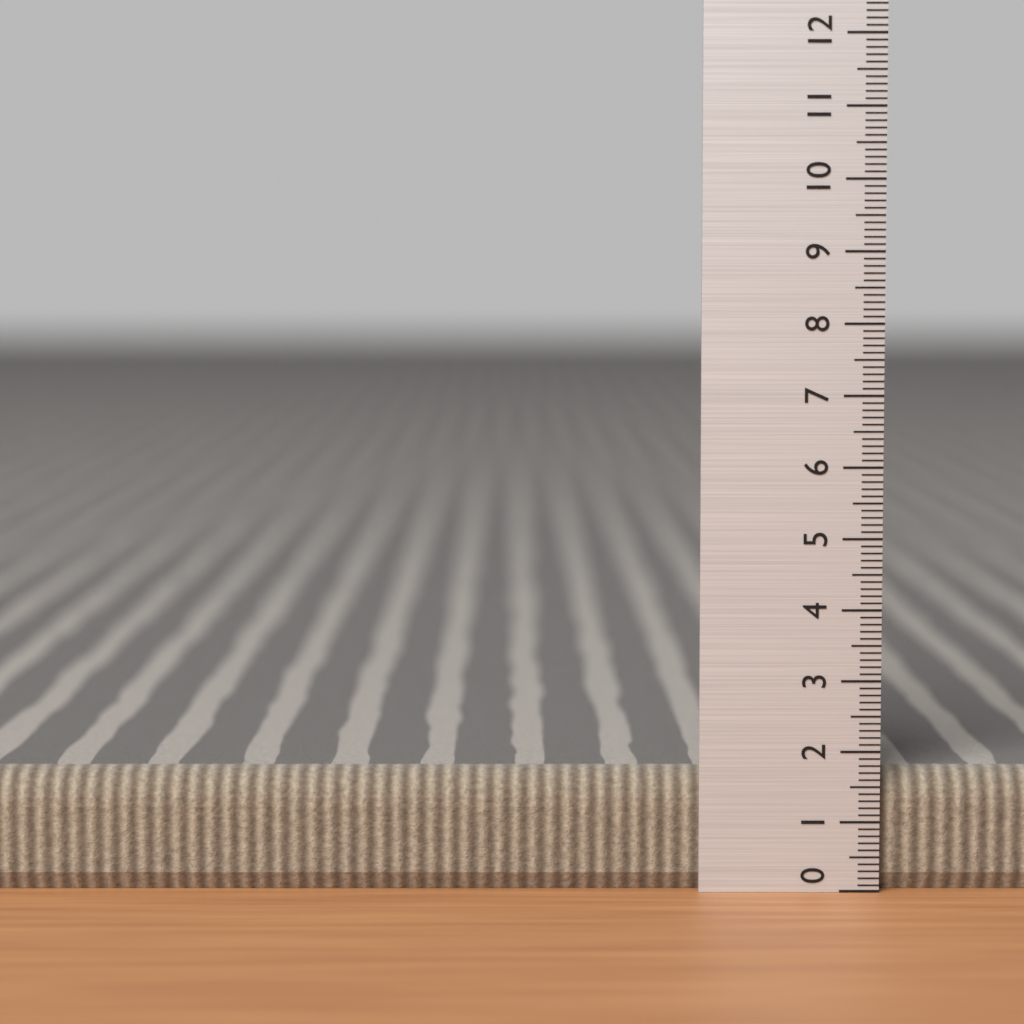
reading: 1.7 (no unit)
